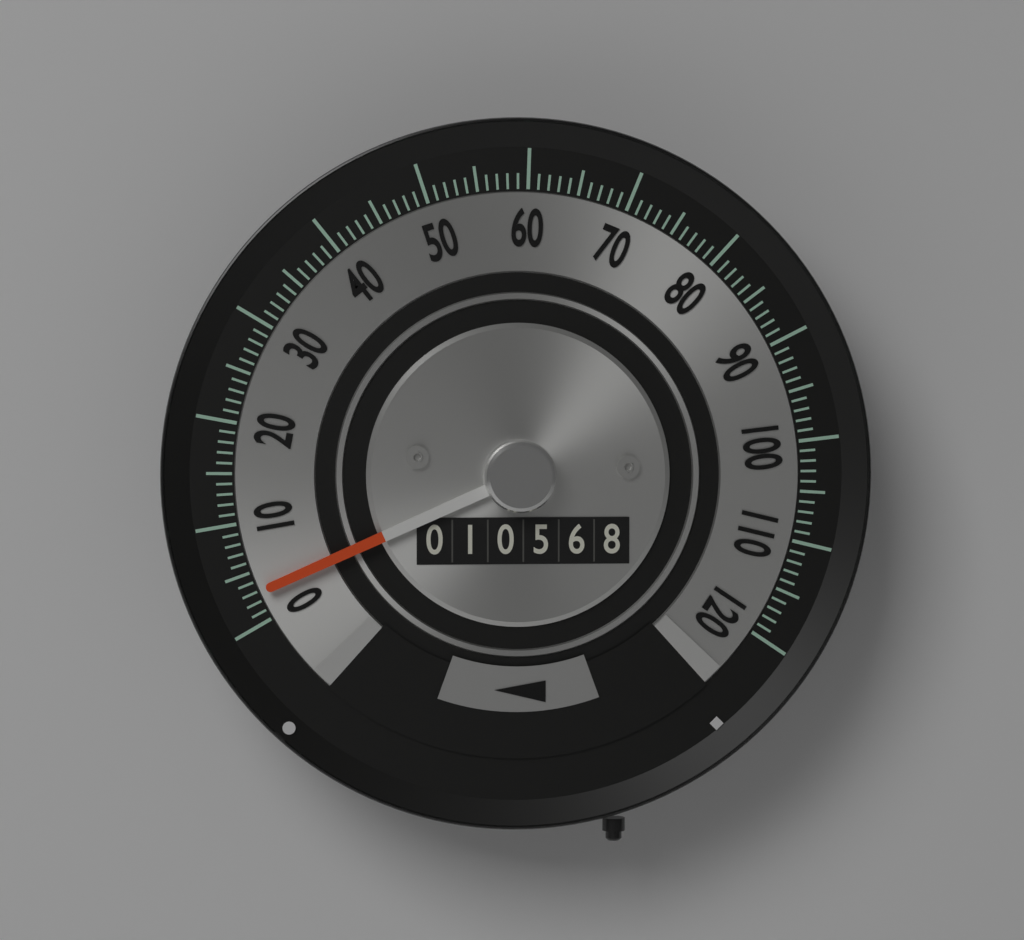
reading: 3 (no unit)
